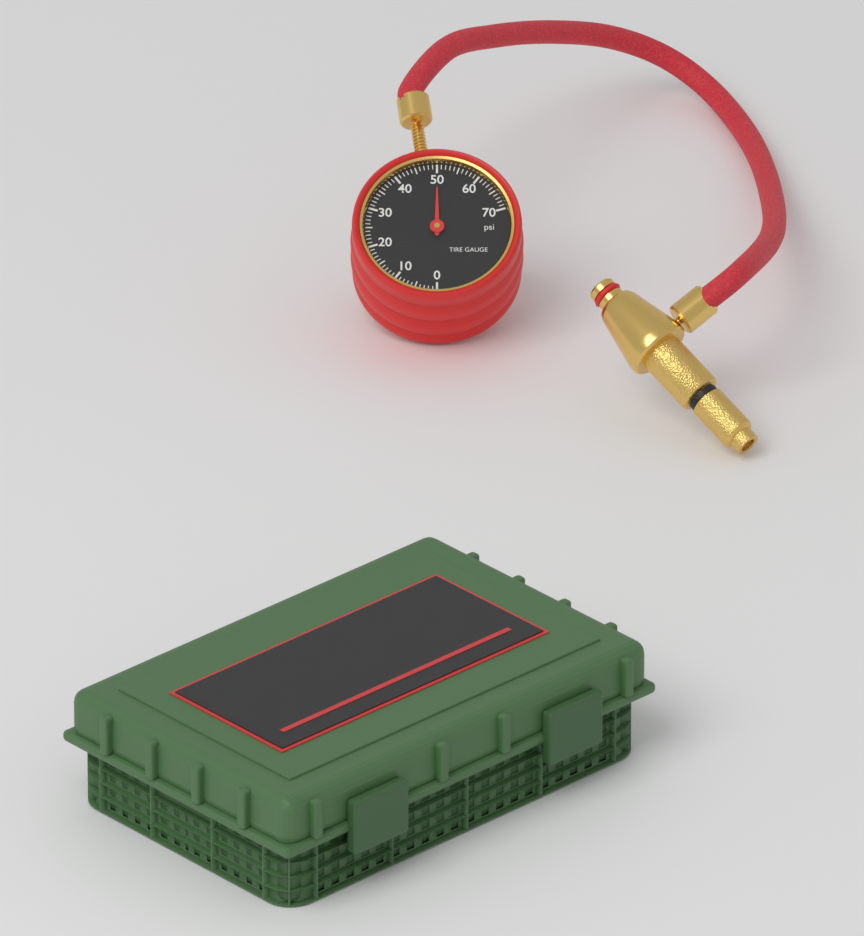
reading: 50 psi
